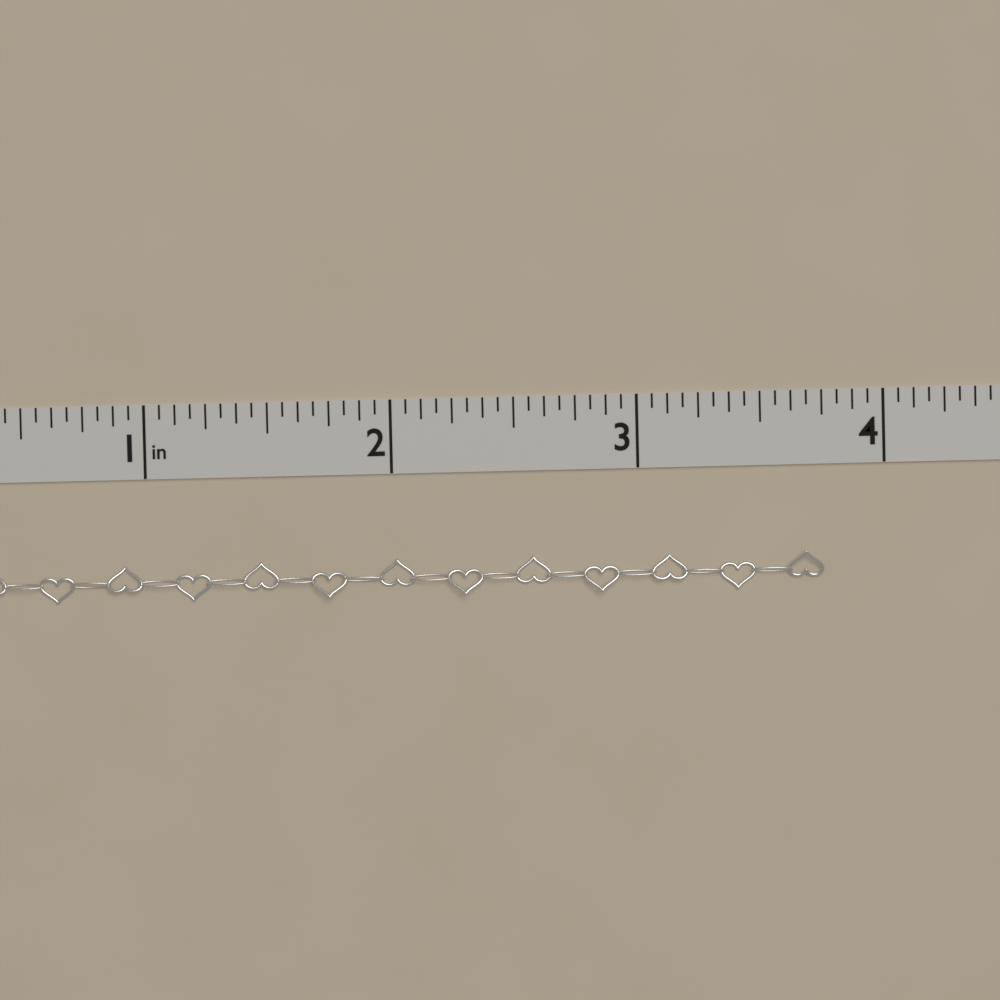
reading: 3.7500 in
